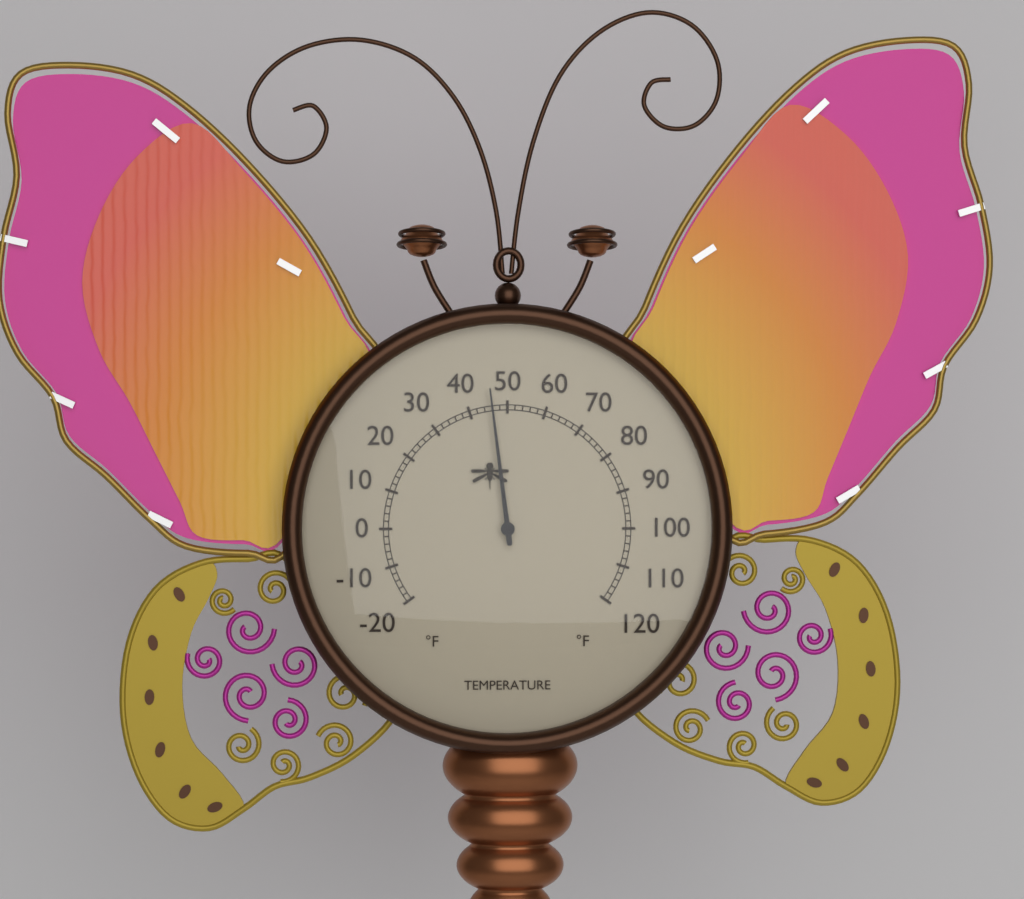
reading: 46 °F
